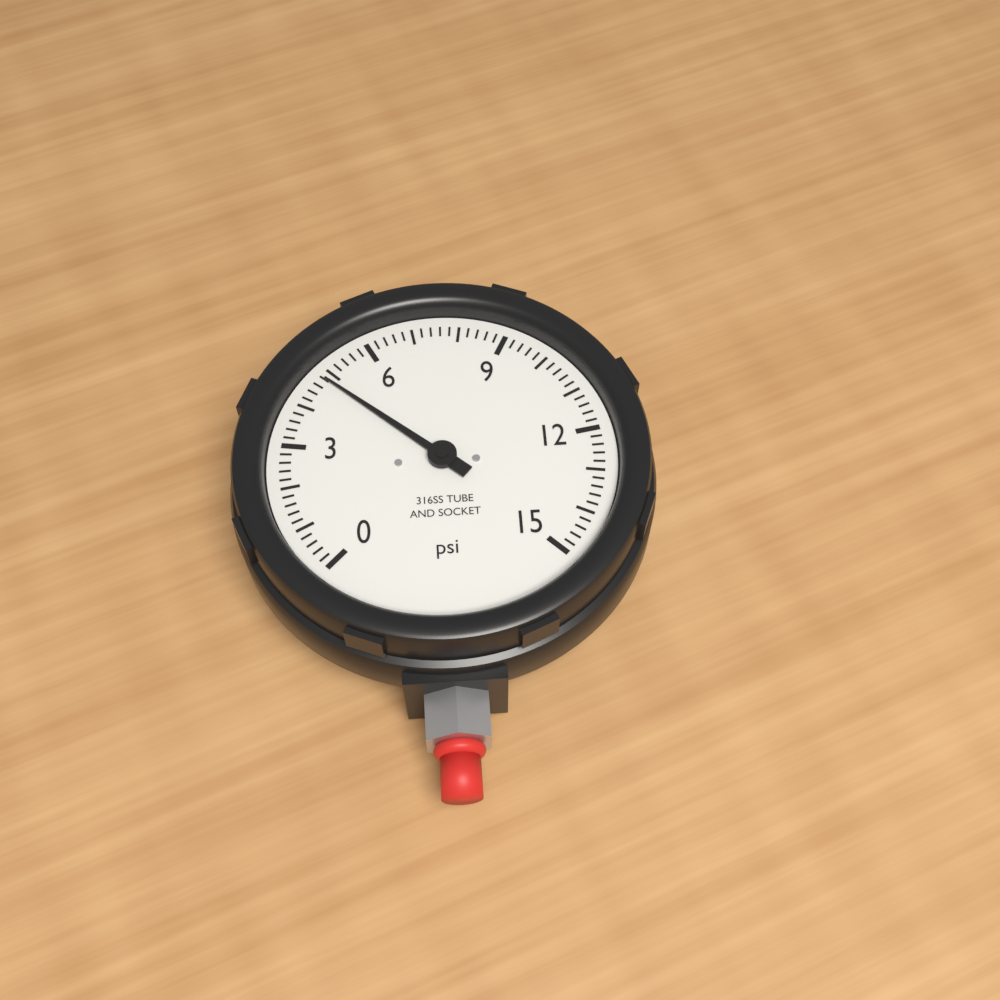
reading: 4.8 psi
